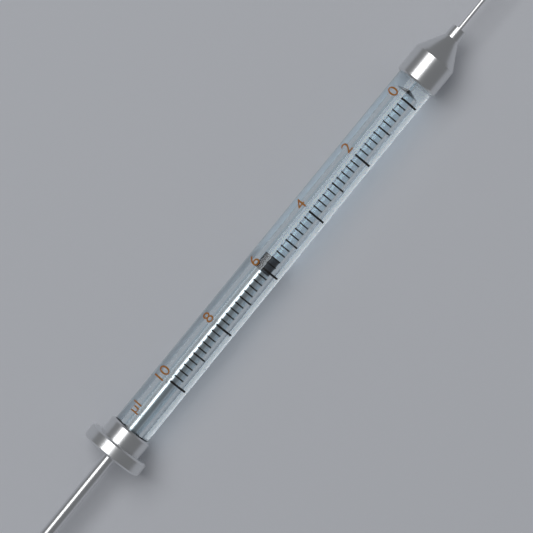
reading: 5.6 µl
